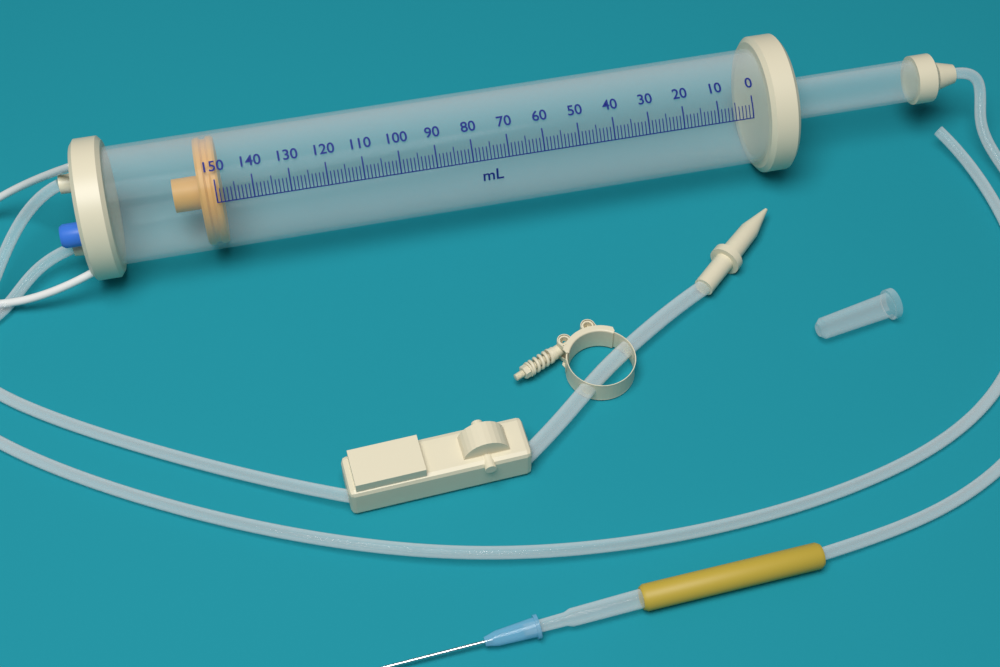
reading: 149 ml
